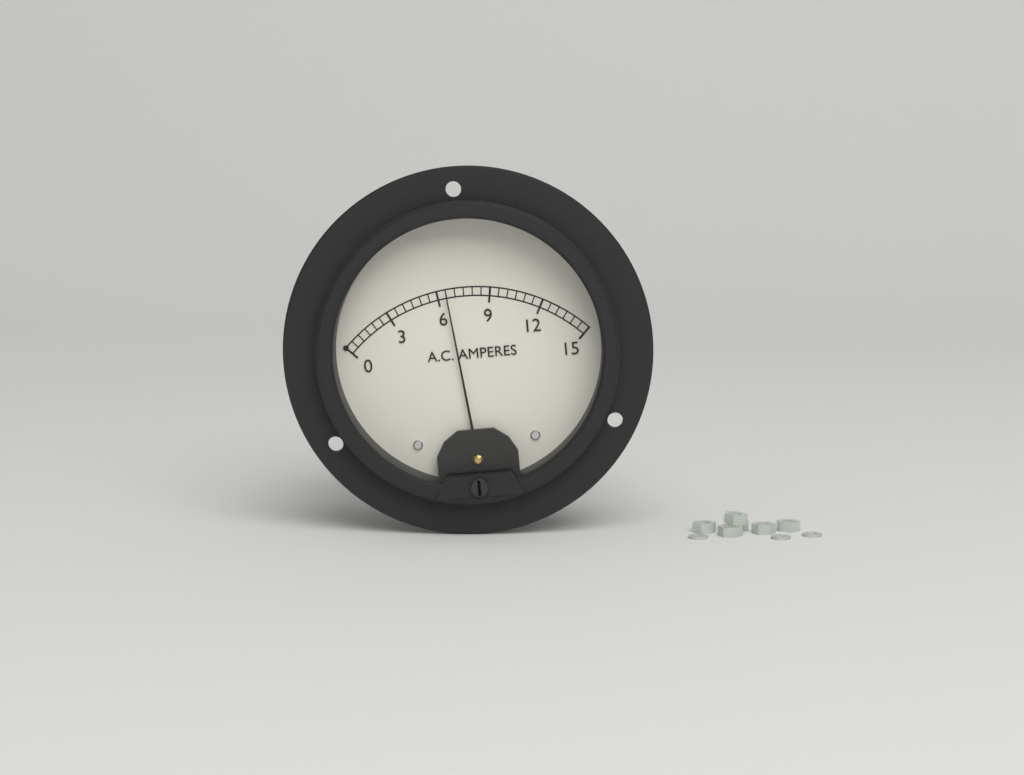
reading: 6.5 A
